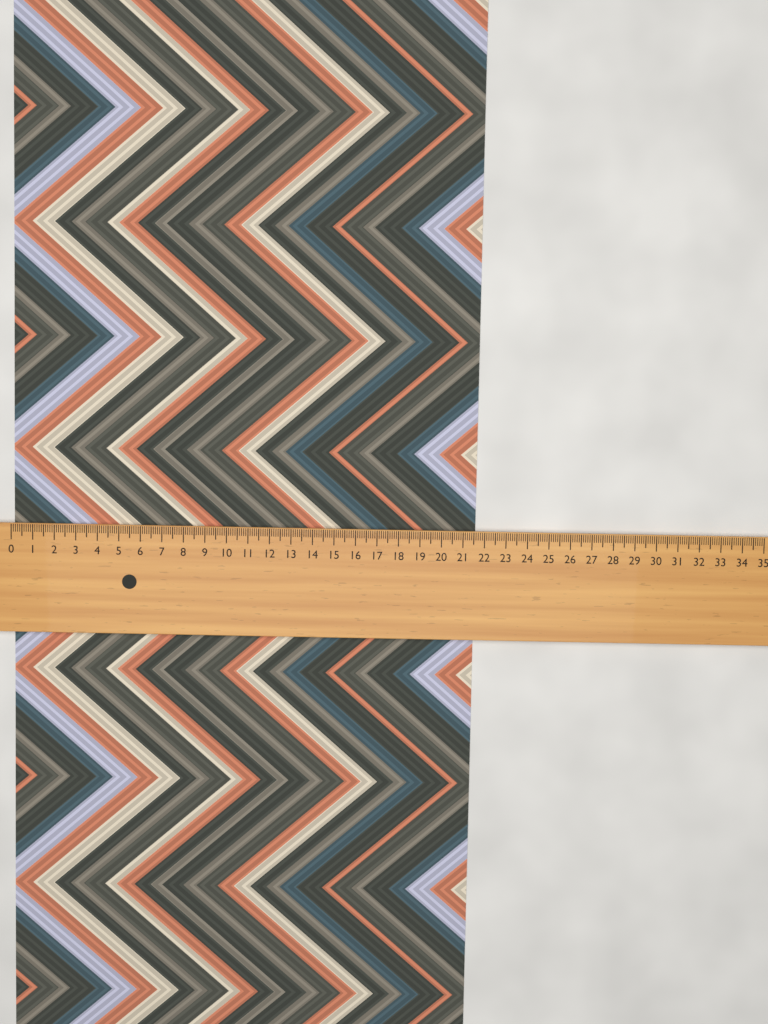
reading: 21.6 (no unit)
